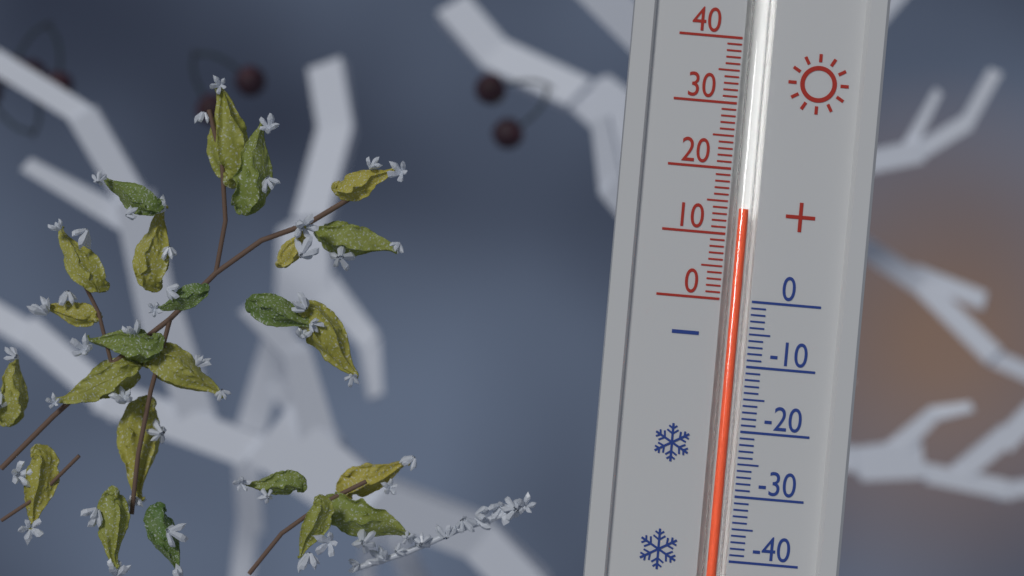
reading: 14 (no unit)
